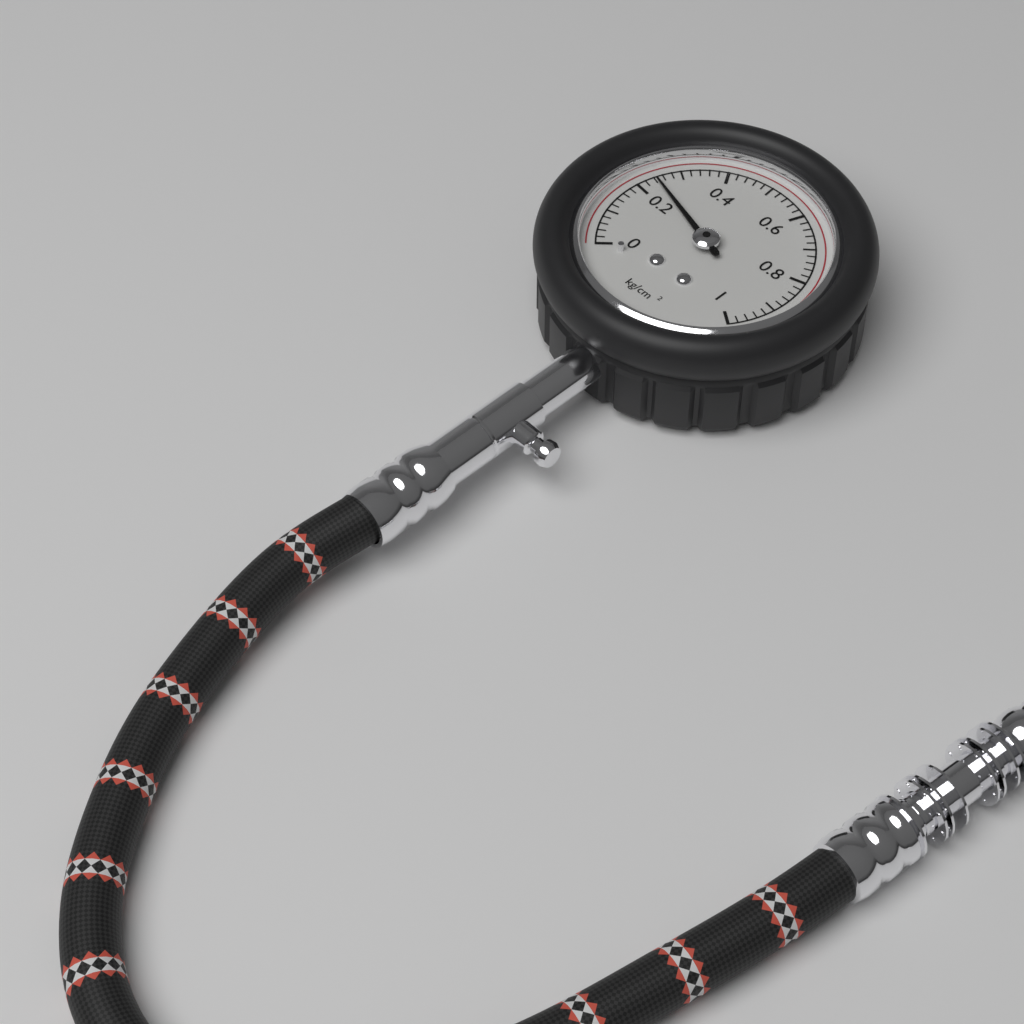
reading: 0.24 kg/cm²
